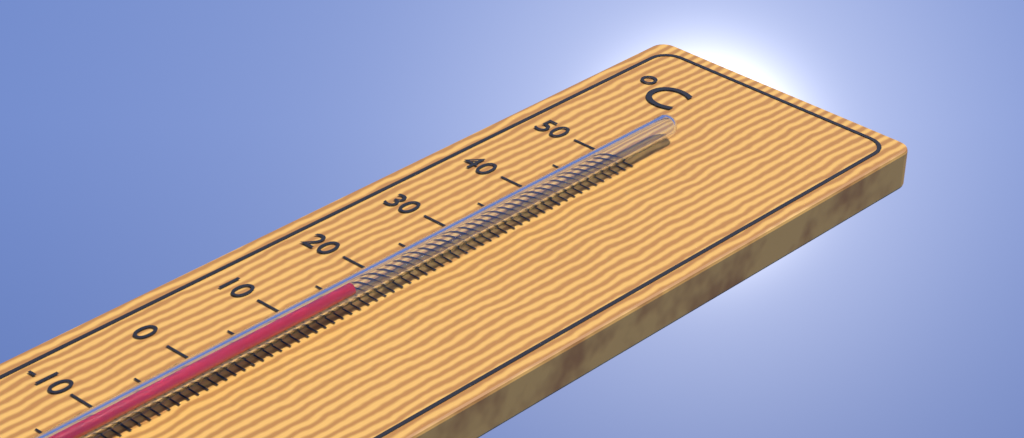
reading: 15 °C
